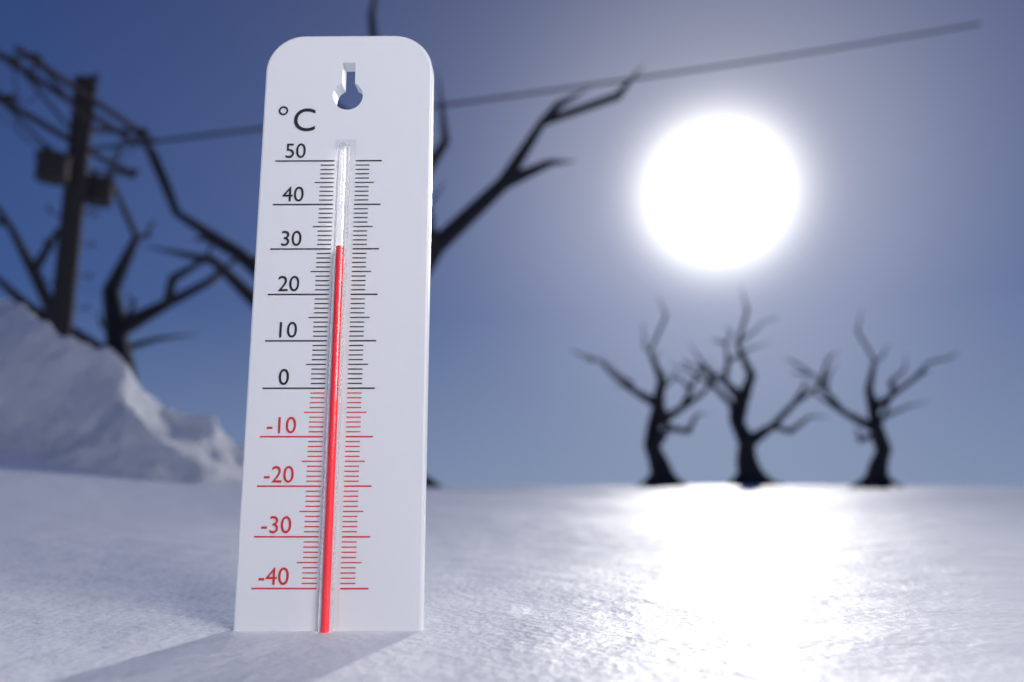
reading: 30 °C
